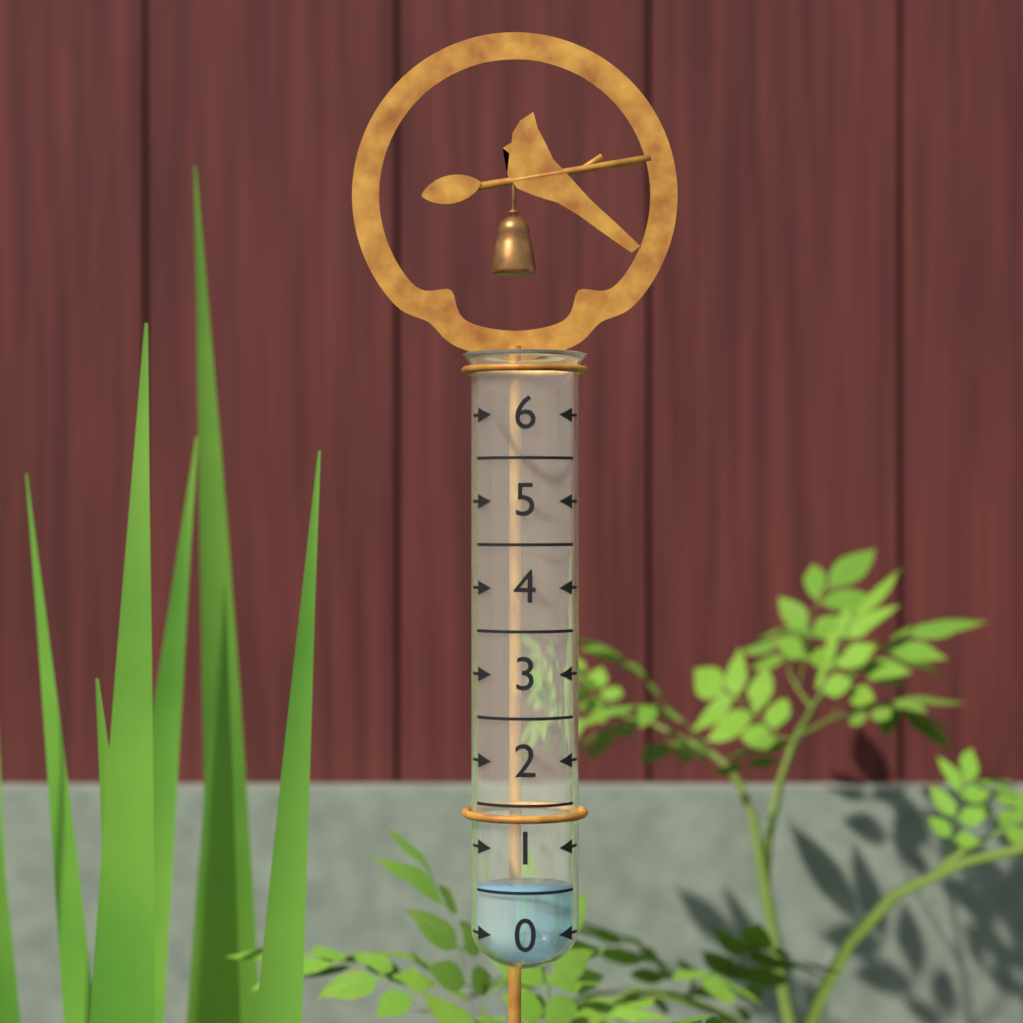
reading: 0.5 (no unit)
